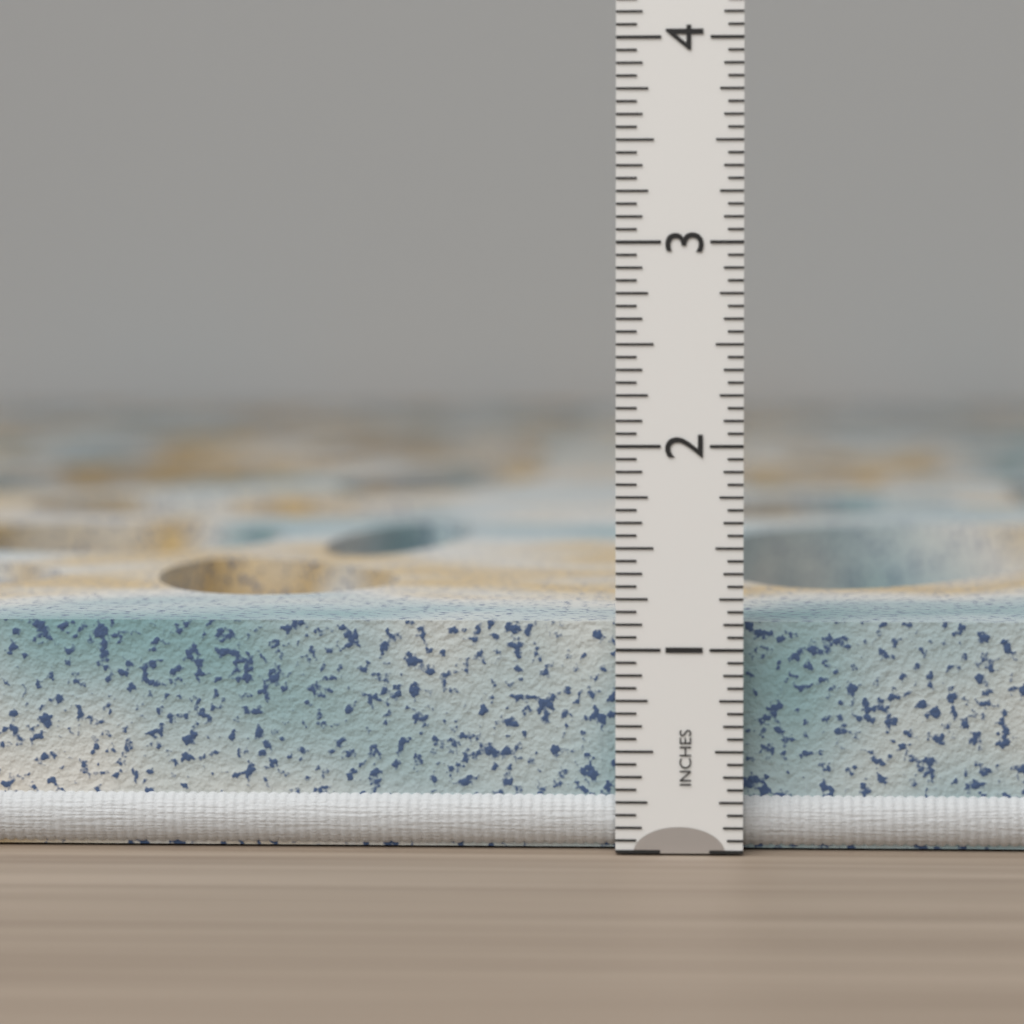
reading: 1.1250 in
